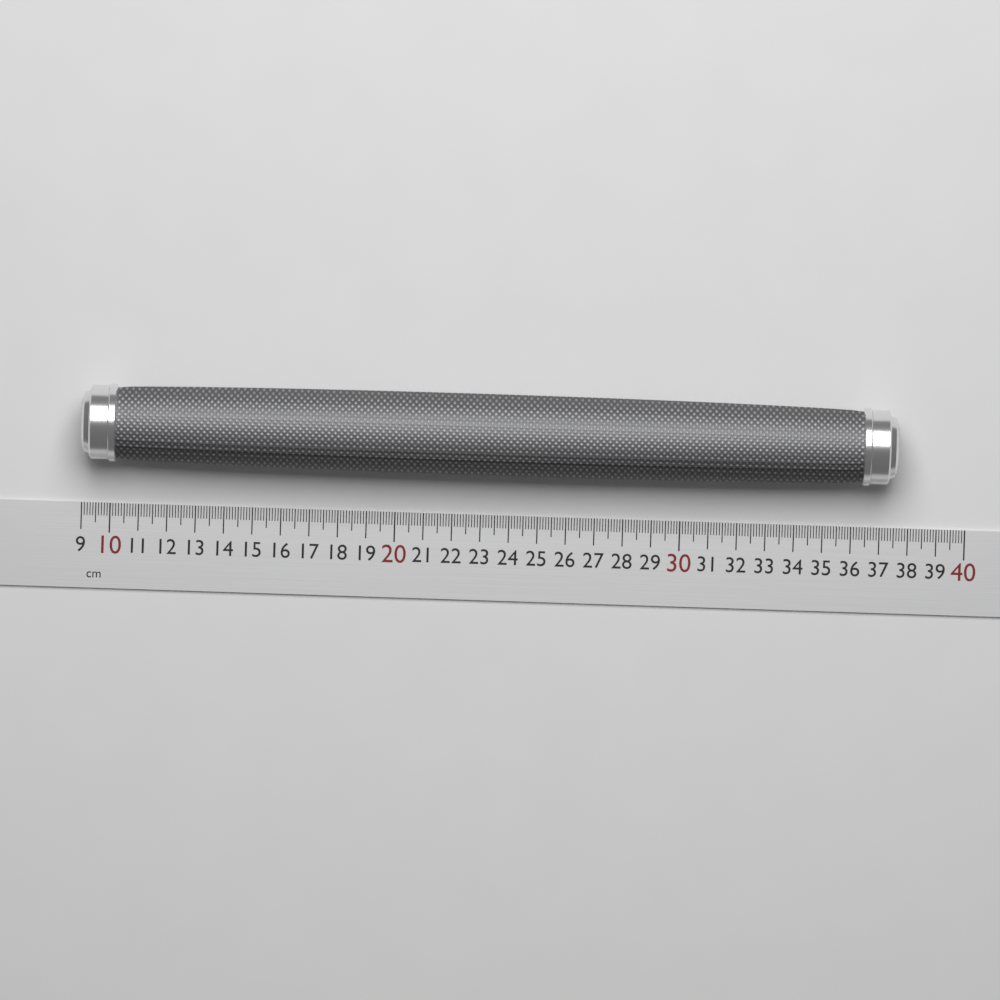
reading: 37.5 cm
